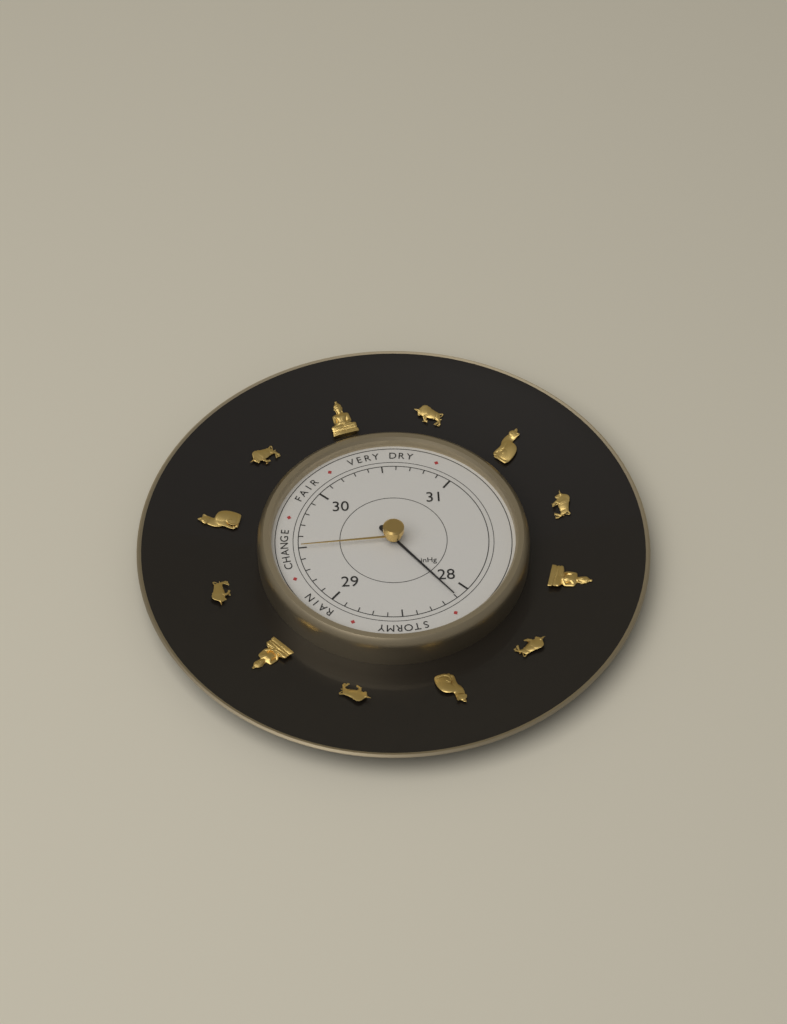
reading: 28.1 inHg
